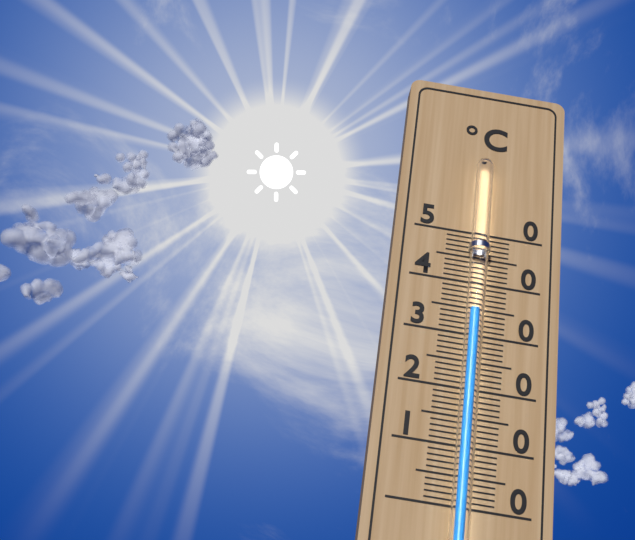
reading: 34 °C
